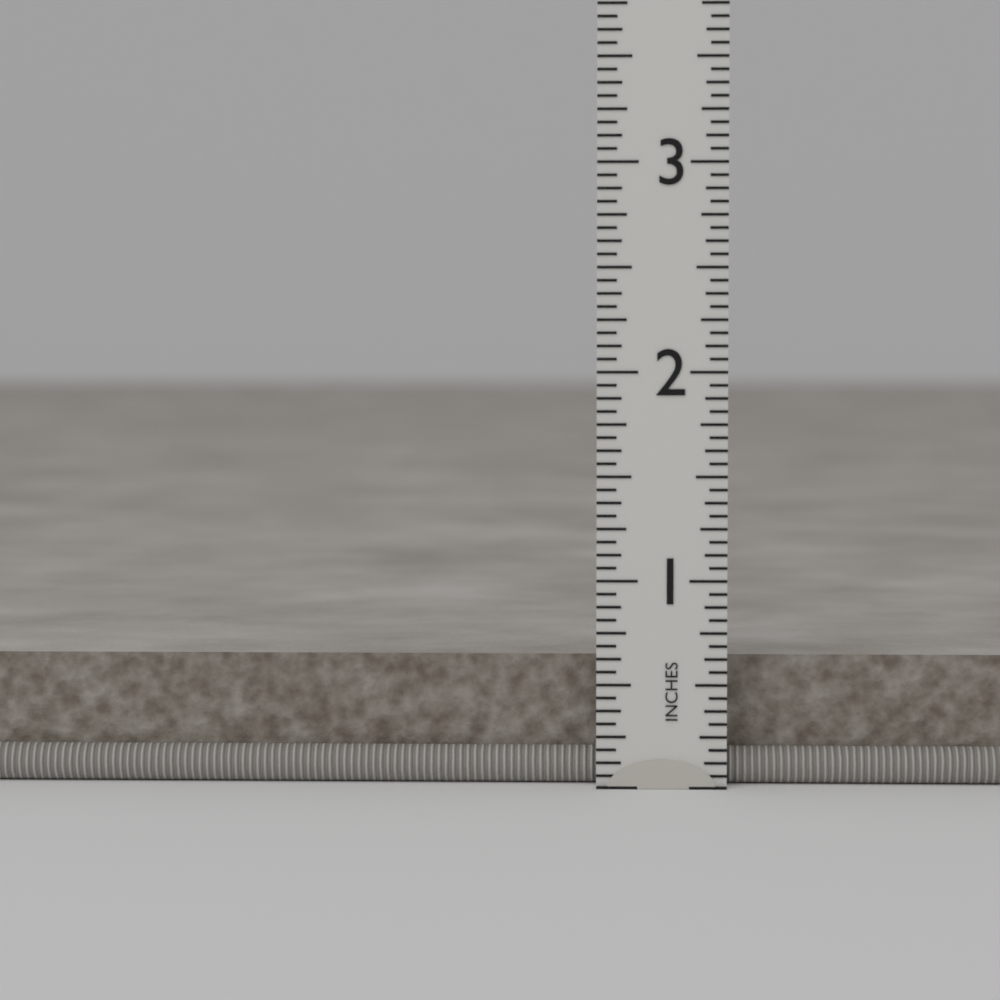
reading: 0.6250 in
